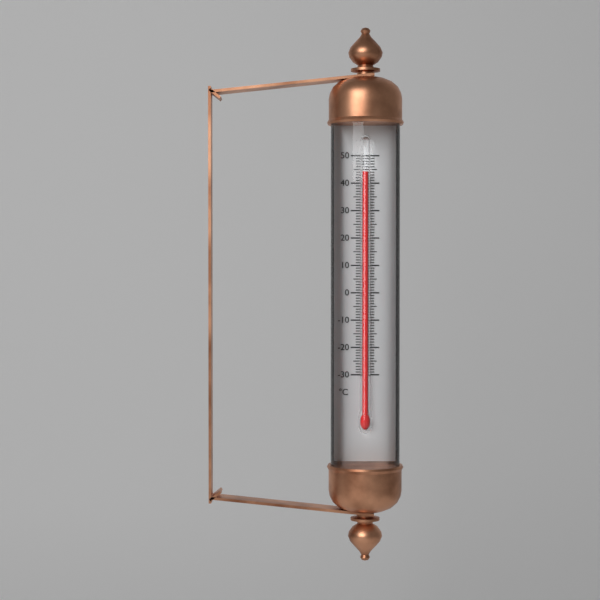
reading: 44 °C
